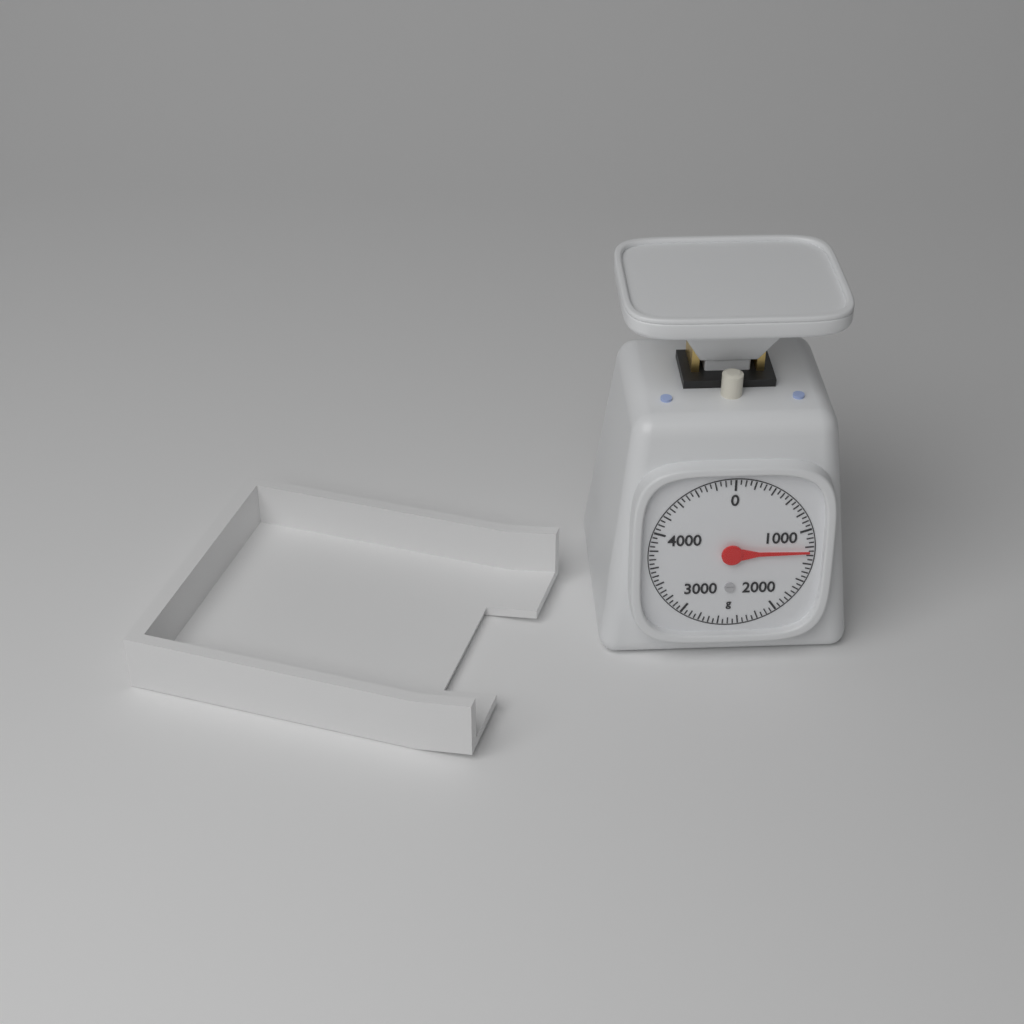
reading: 1250 g
